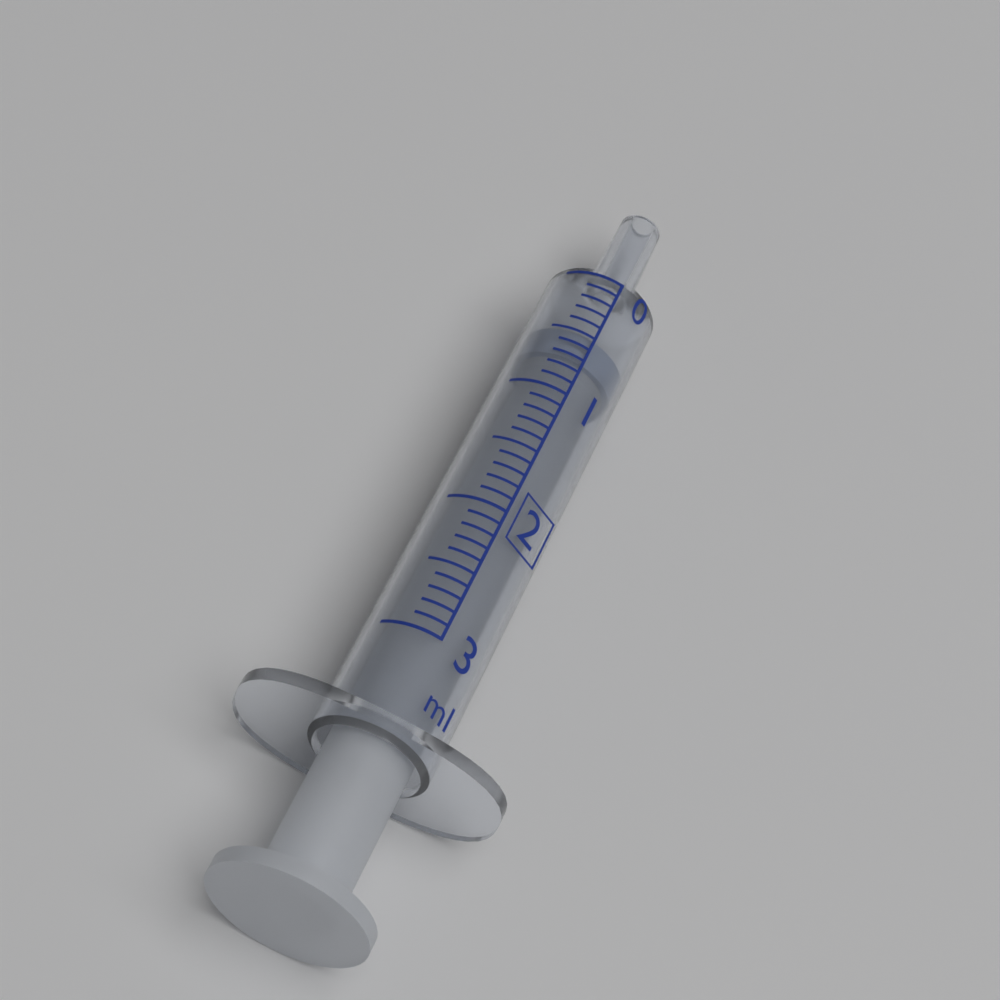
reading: 0.5 ml
